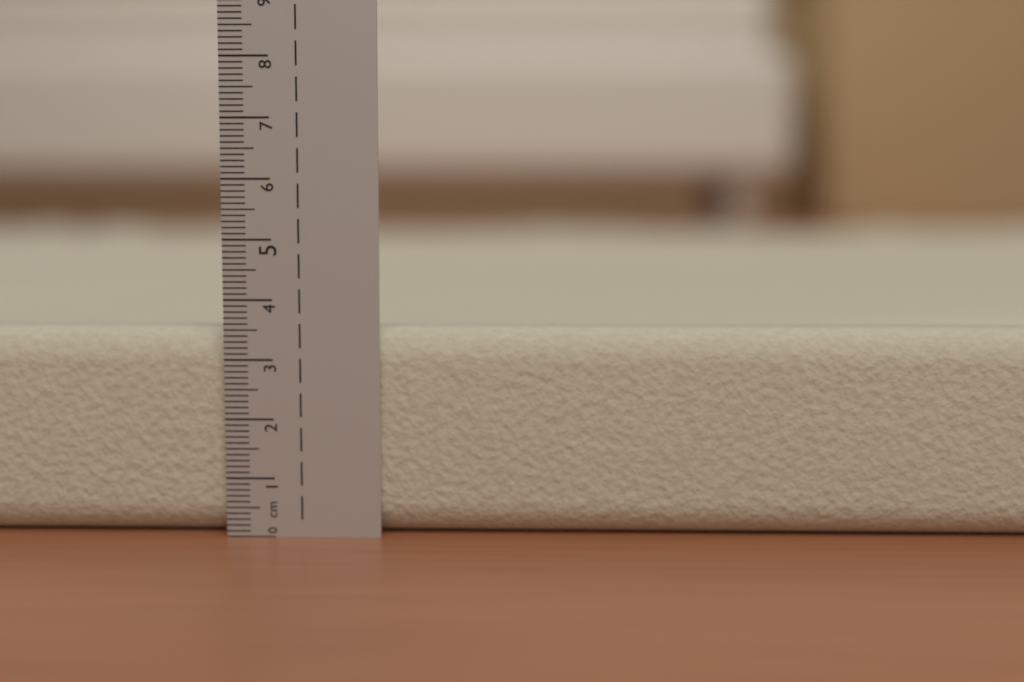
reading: 3.5 cm
